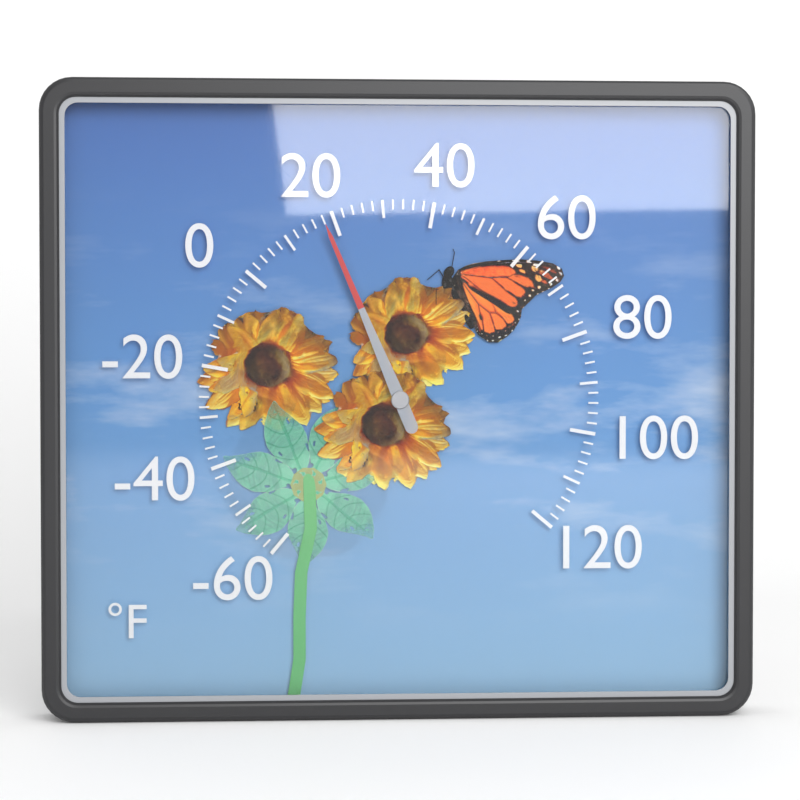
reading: 18 °F
